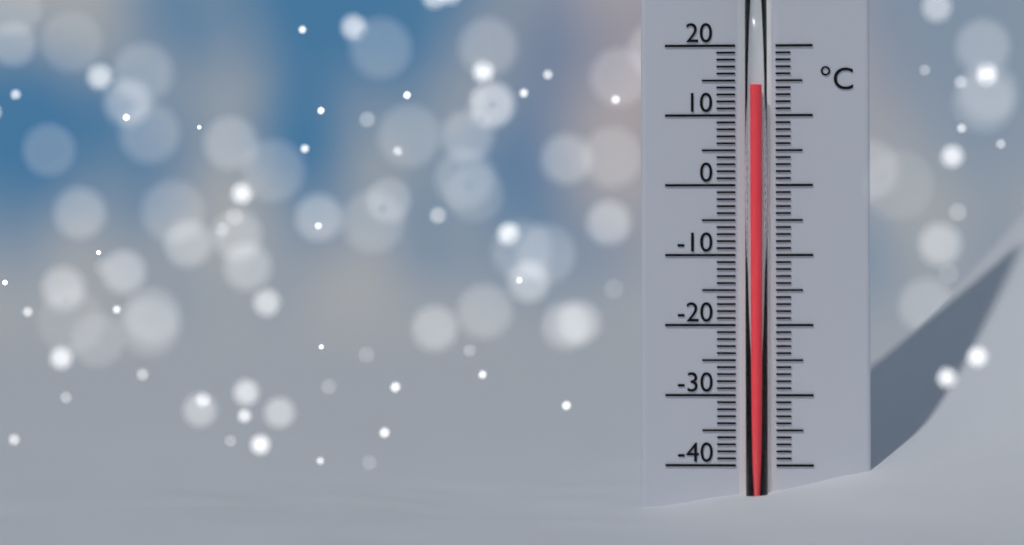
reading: 14 °C
